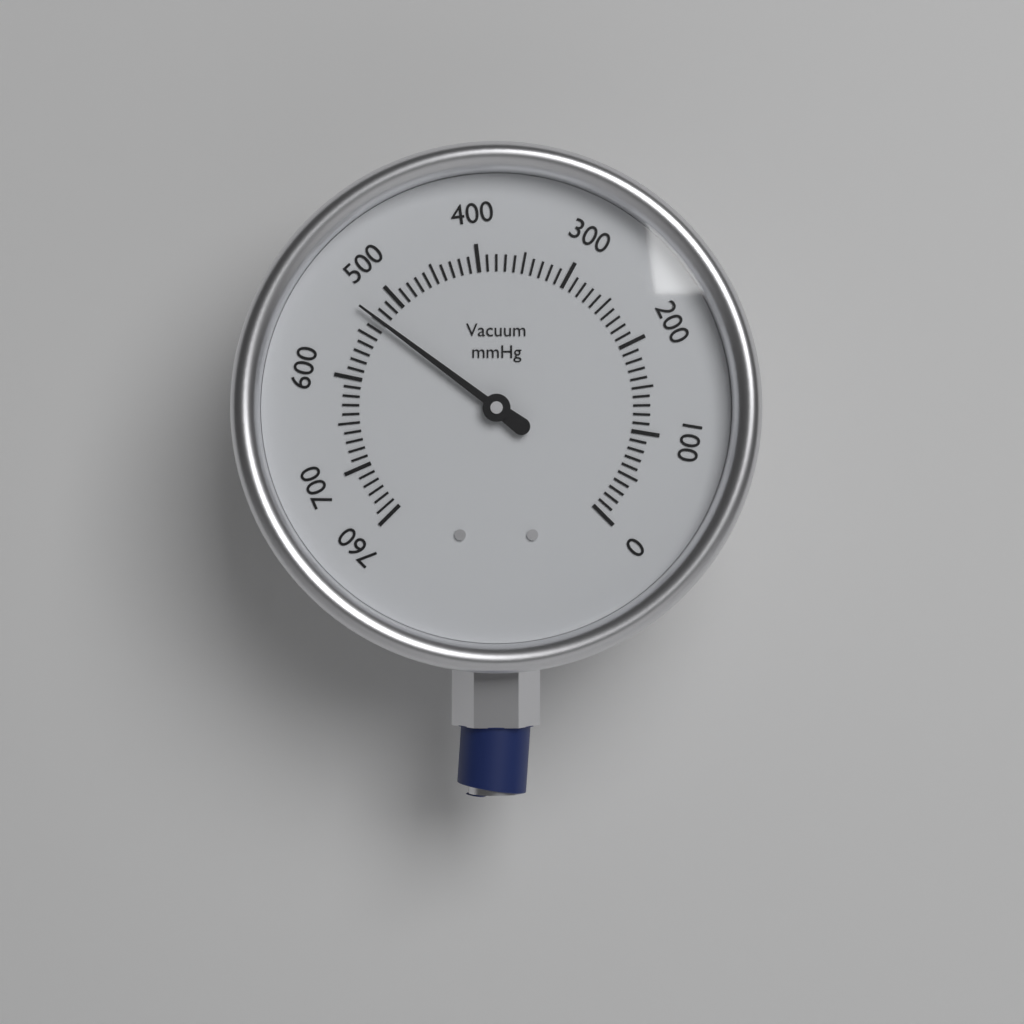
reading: 530 mmHg
